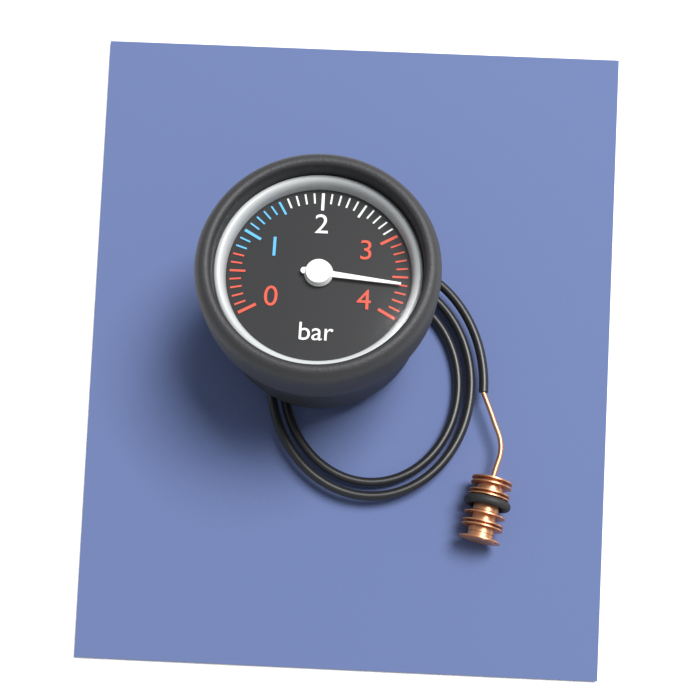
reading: 3.6 bar
